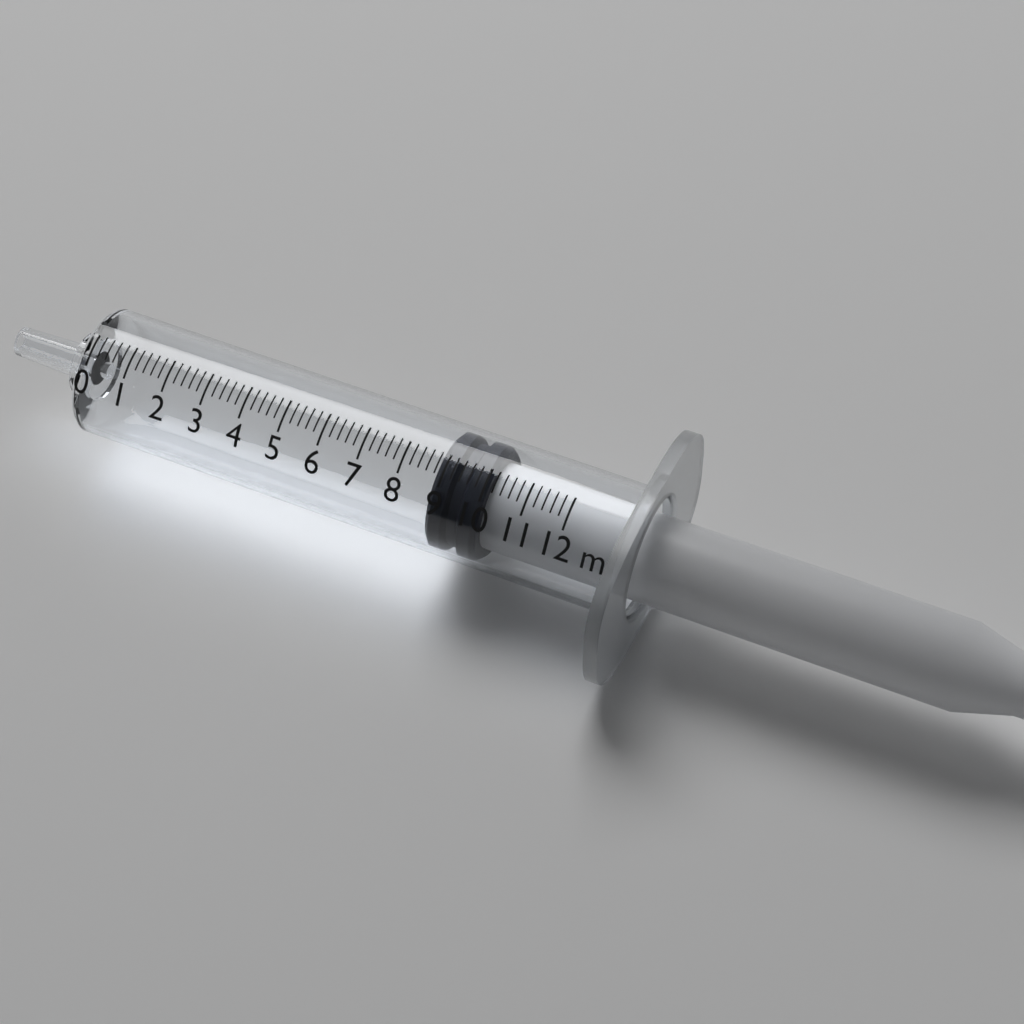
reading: 8.8 ml
